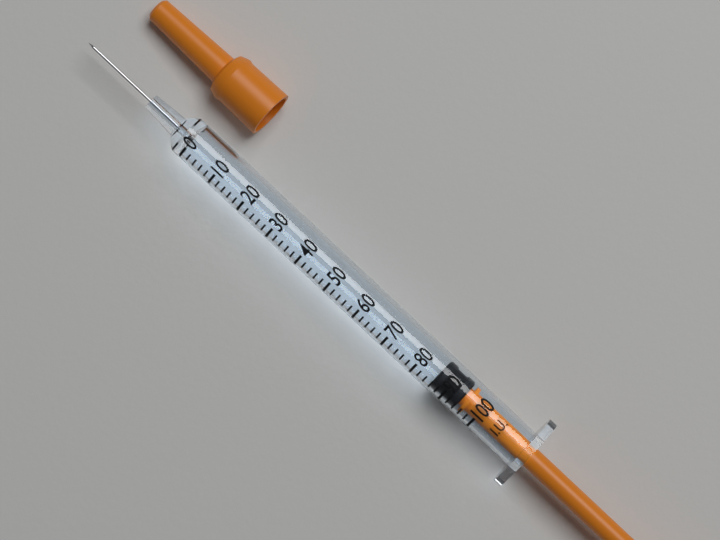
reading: 86 I.U.
